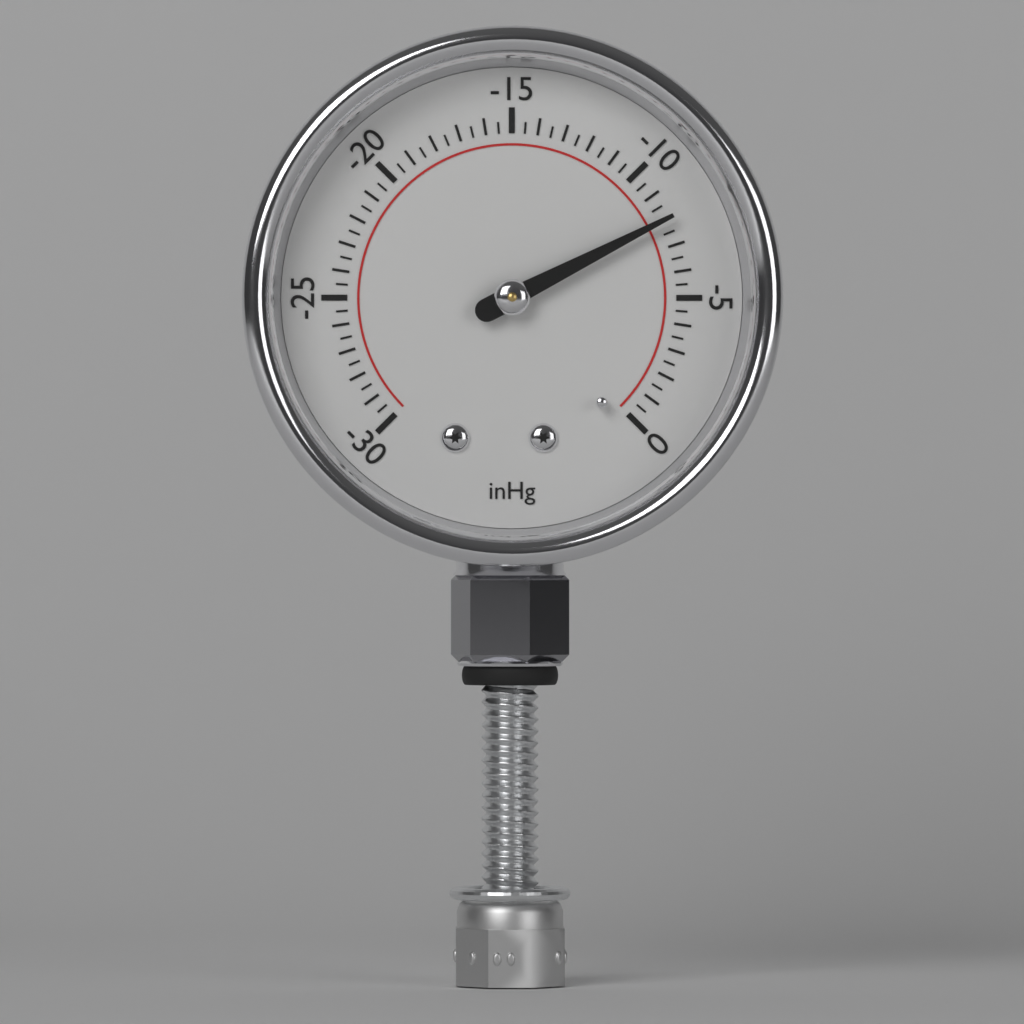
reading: -8.0 inHg
